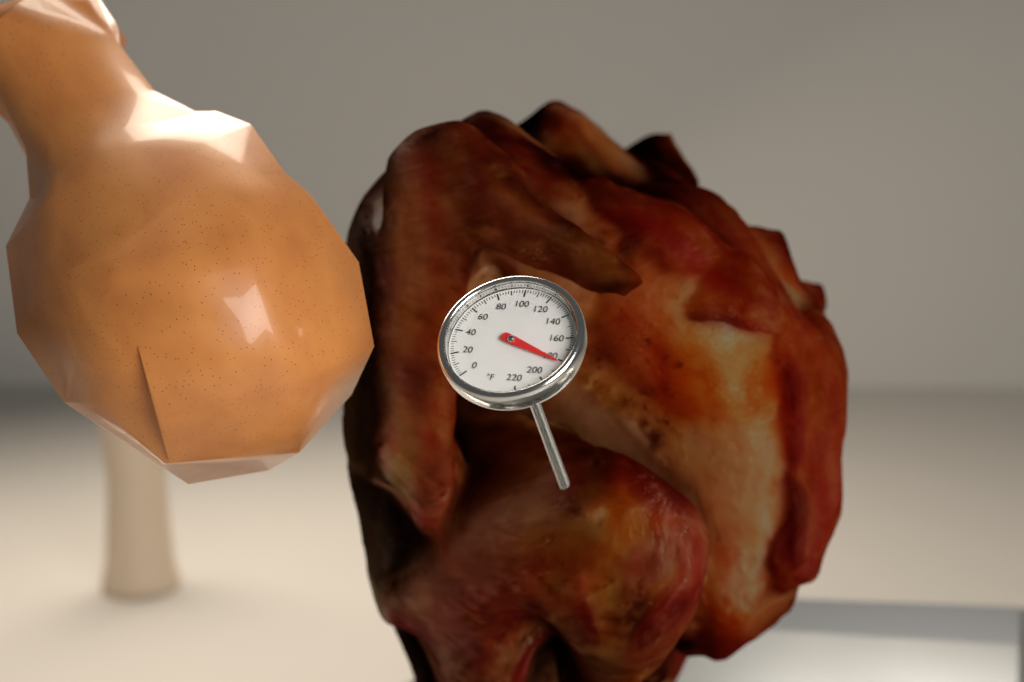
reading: 182 °F
